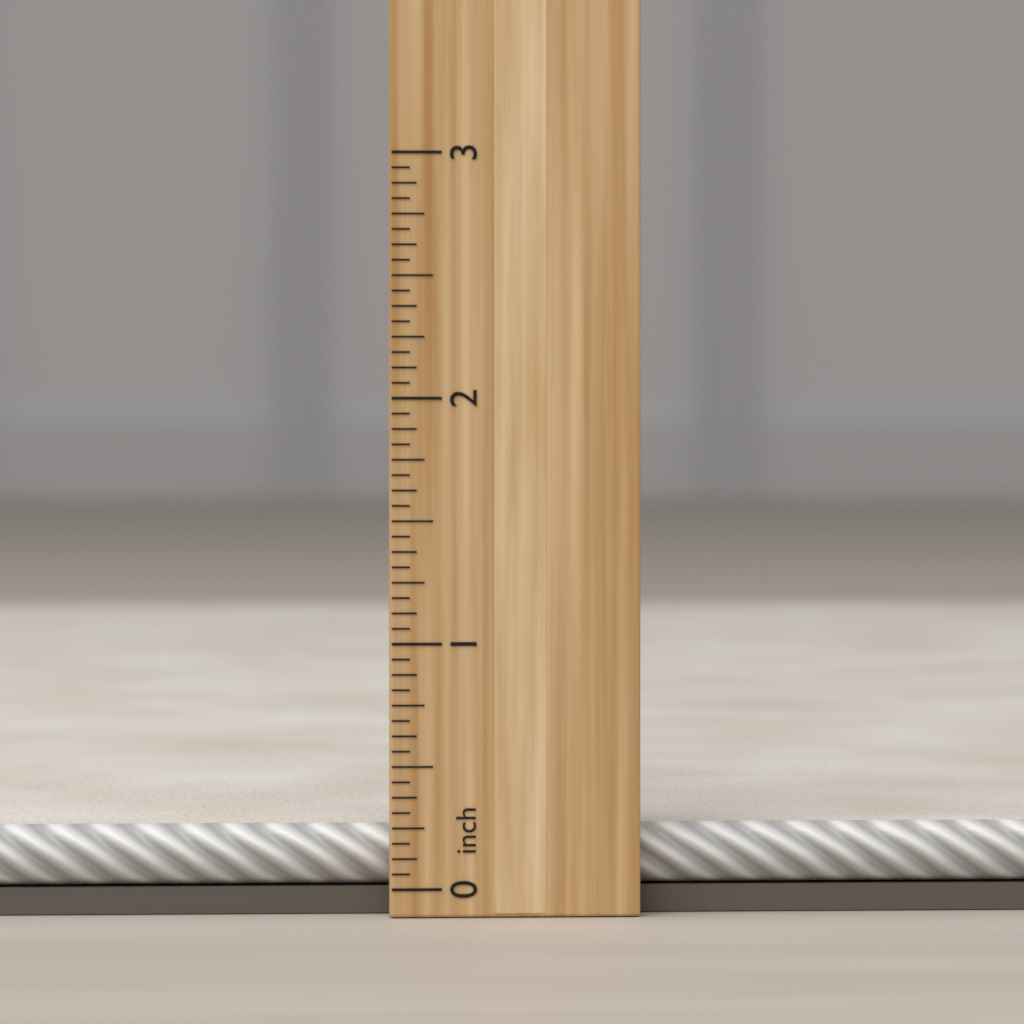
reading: 0.2500 inch
